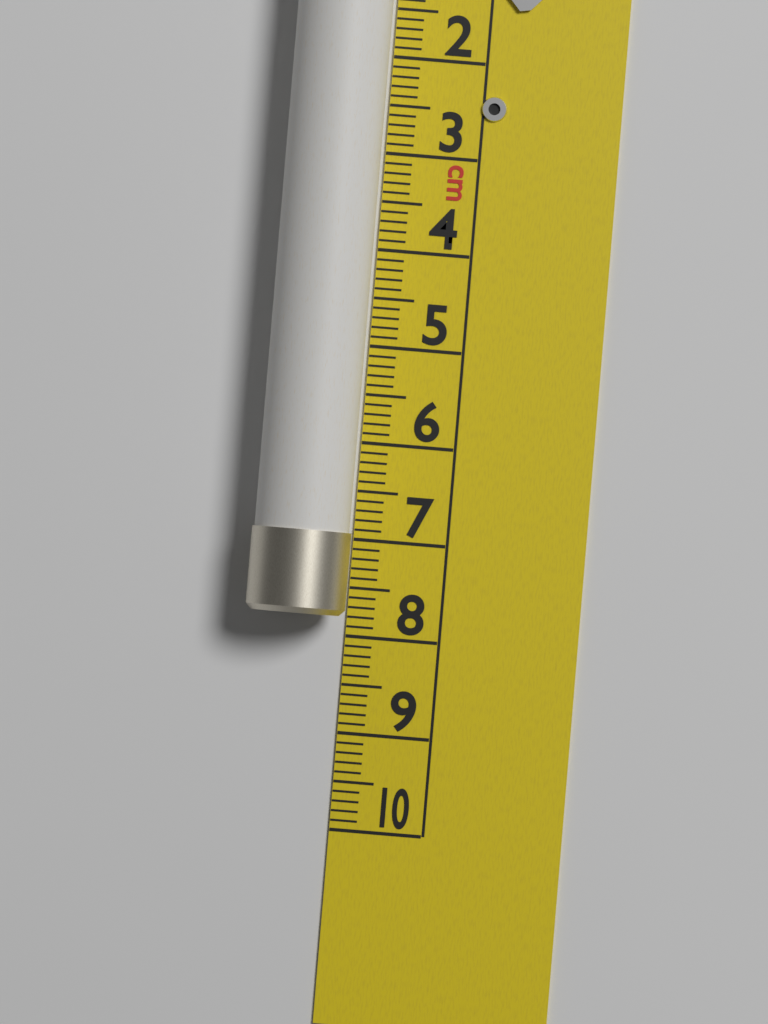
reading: 7.8 cm
